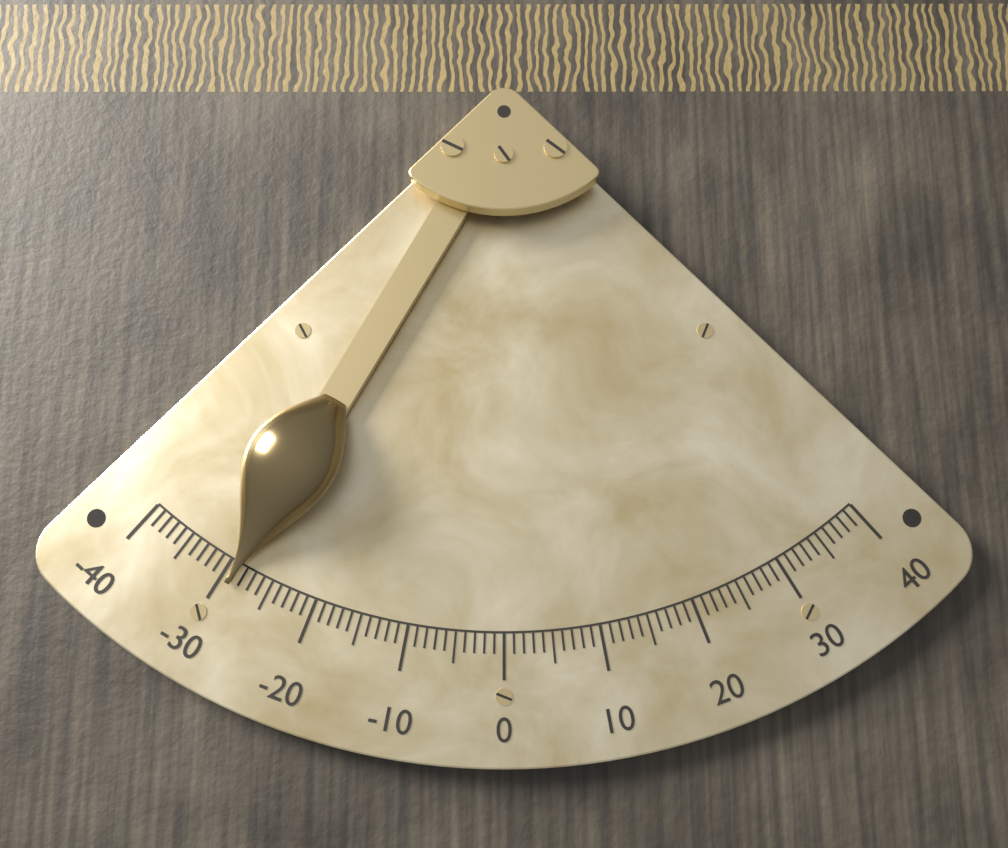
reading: -29 (no unit)
